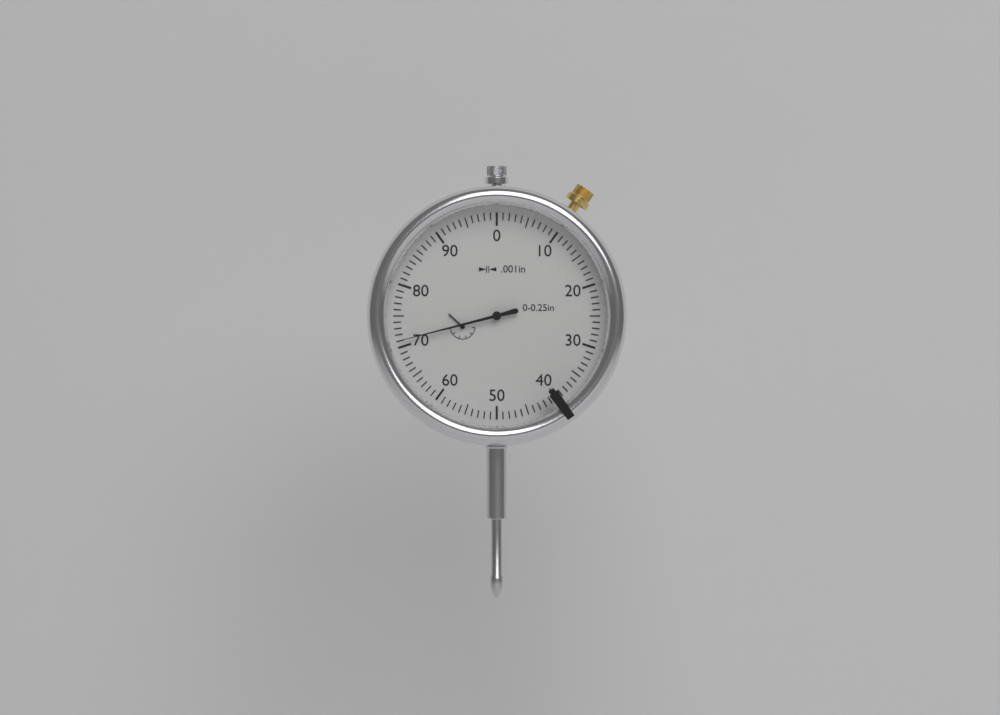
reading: 0.071 in
